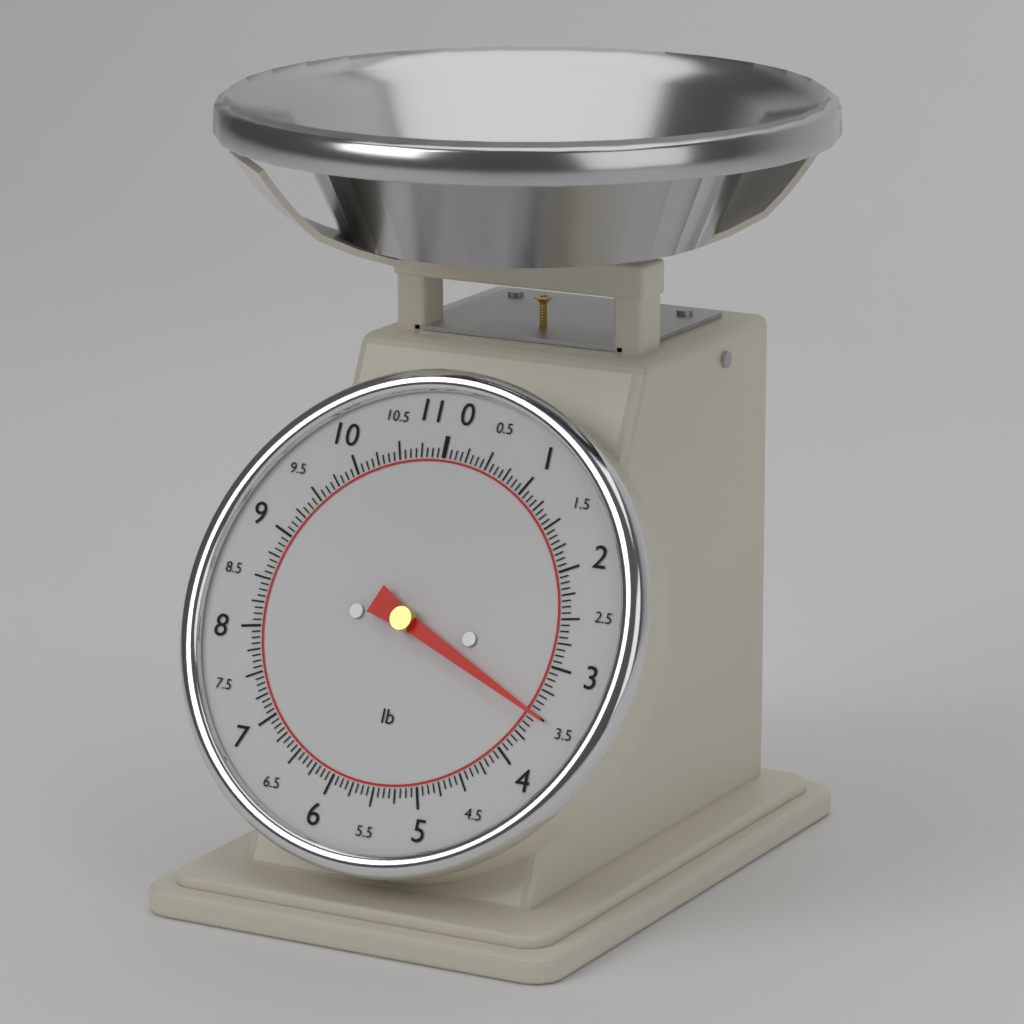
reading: 3.5000 lb
